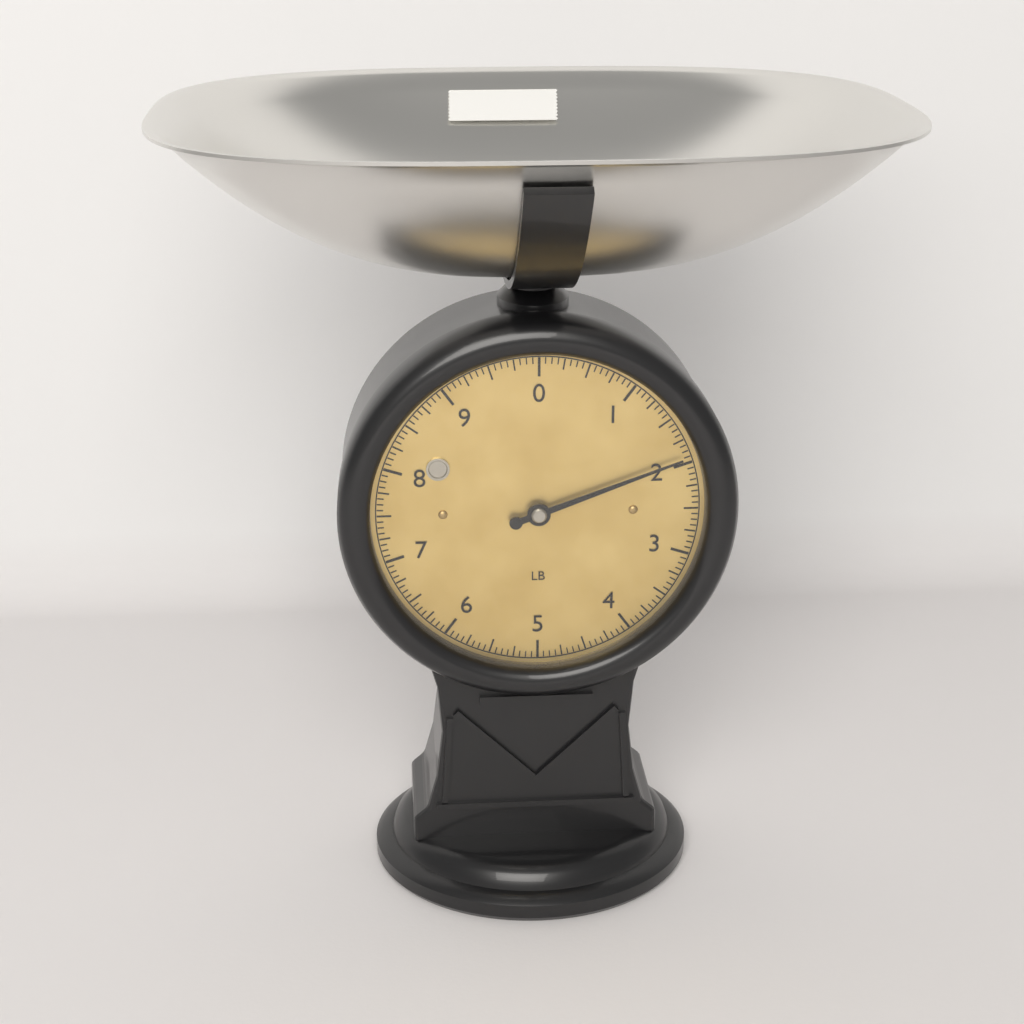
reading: 1.9375 lb
